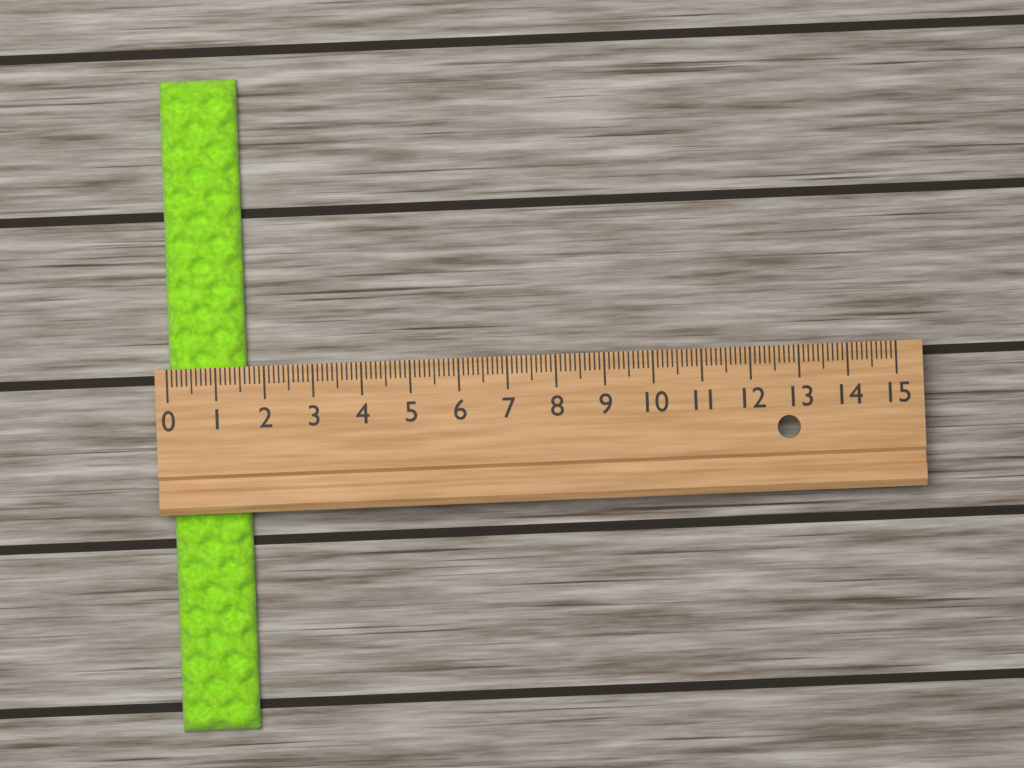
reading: 1.6 (no unit)
